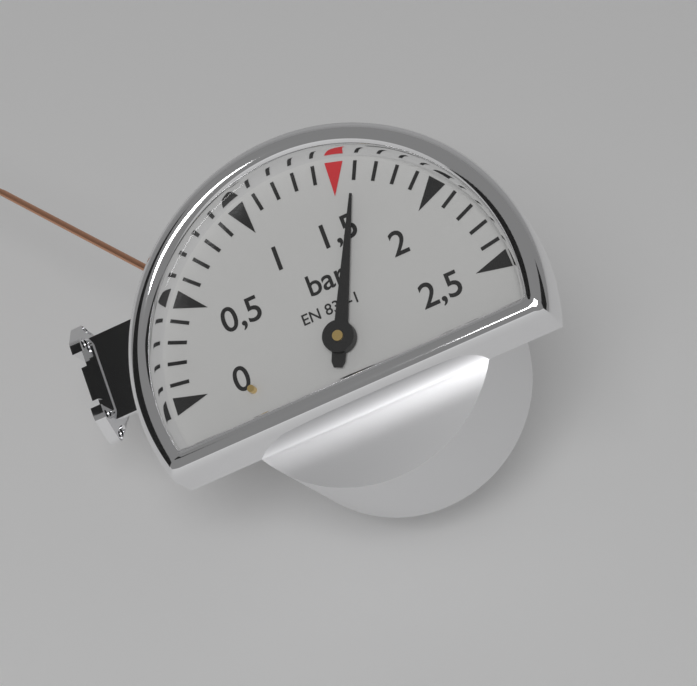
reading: 1.6 bar
